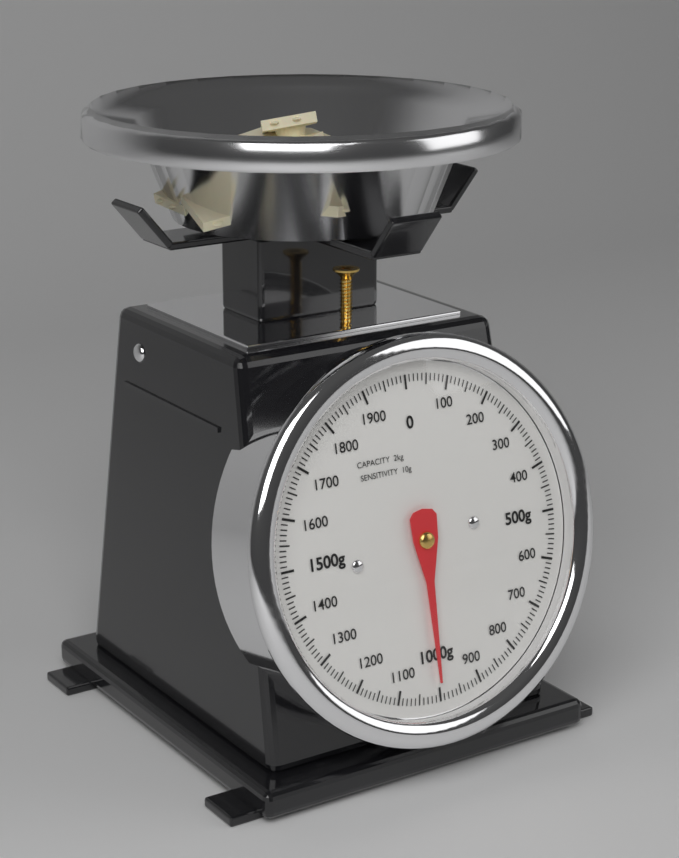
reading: 1000 g
